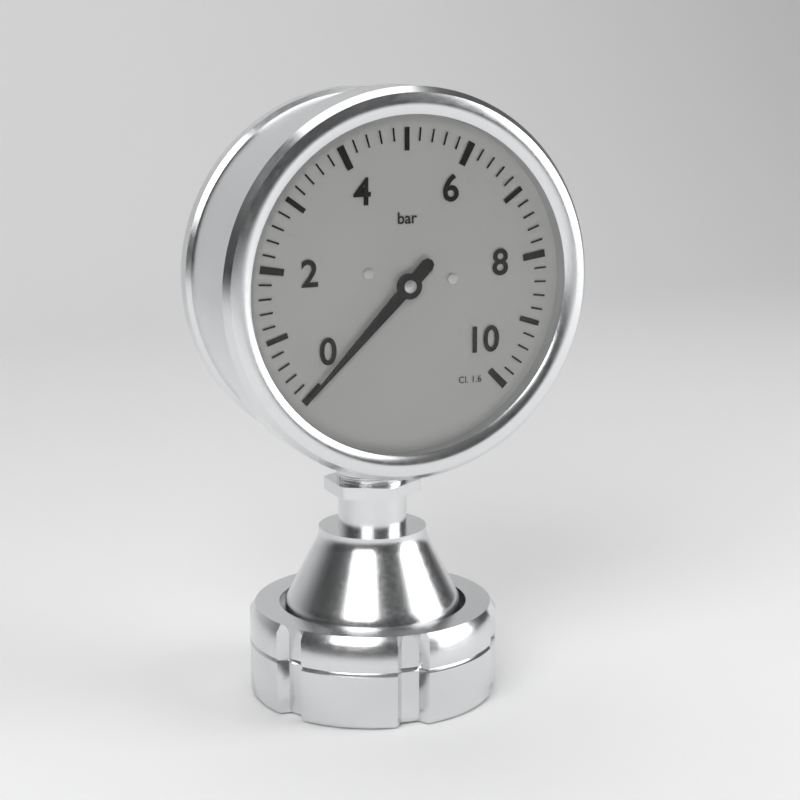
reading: 0.0 bar
